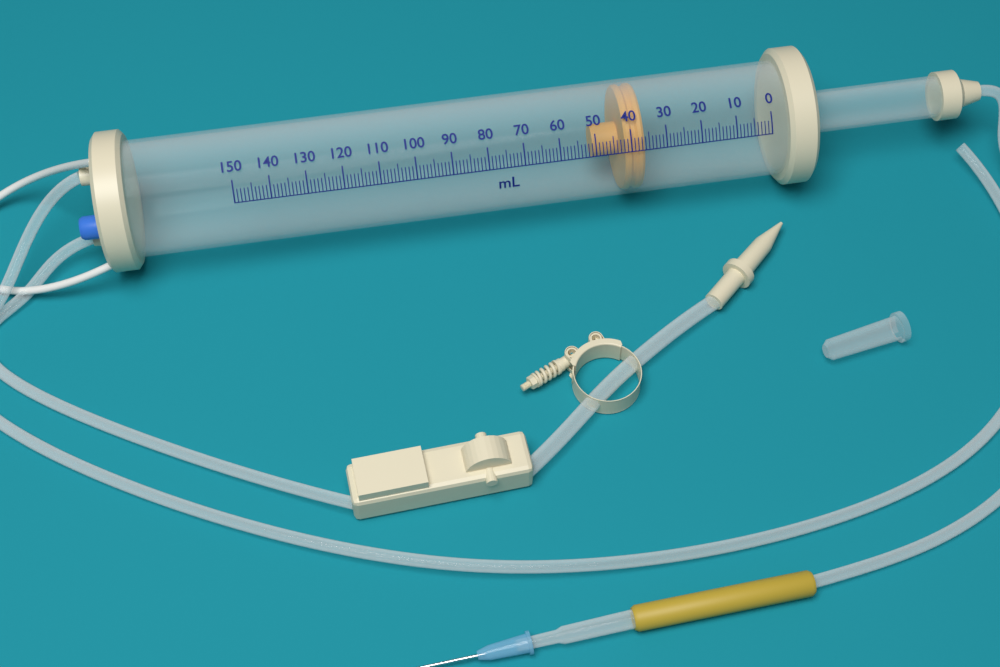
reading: 36 ml
